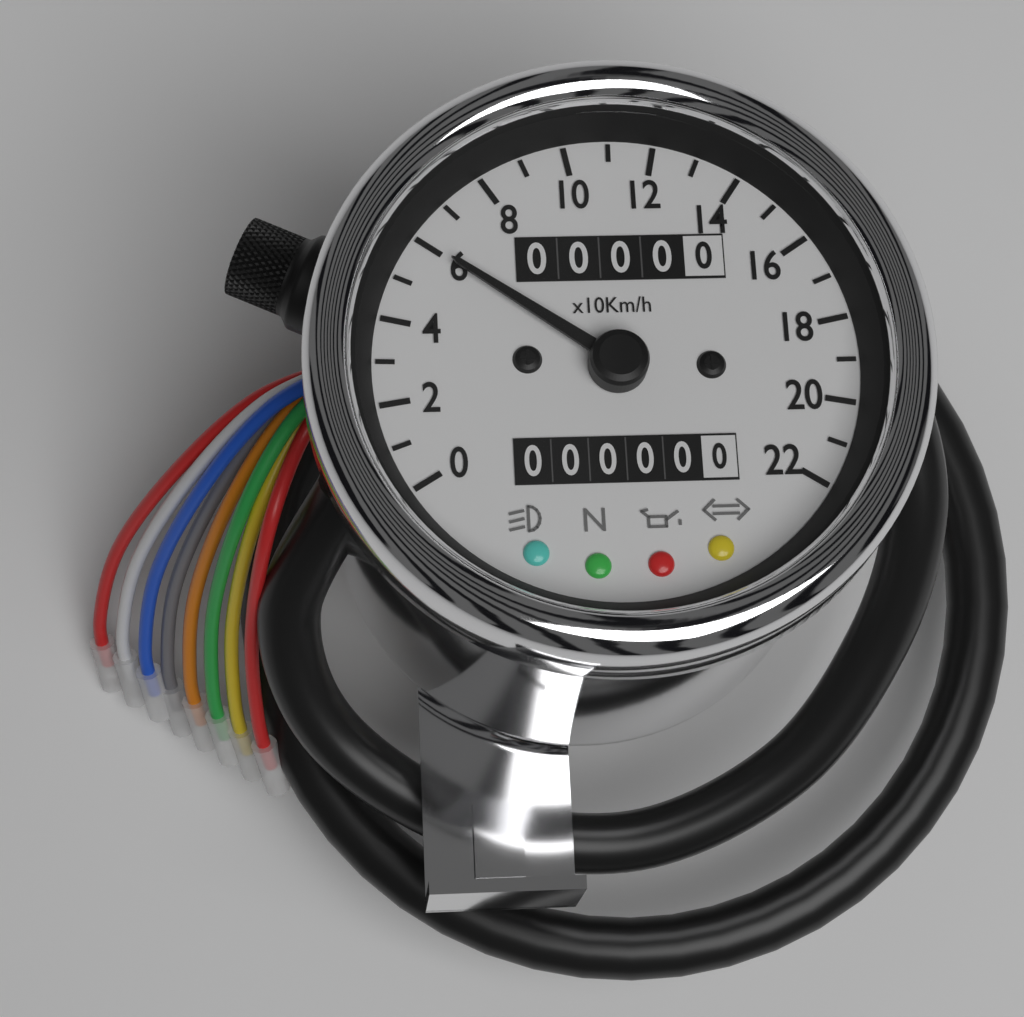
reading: 60 km/h
